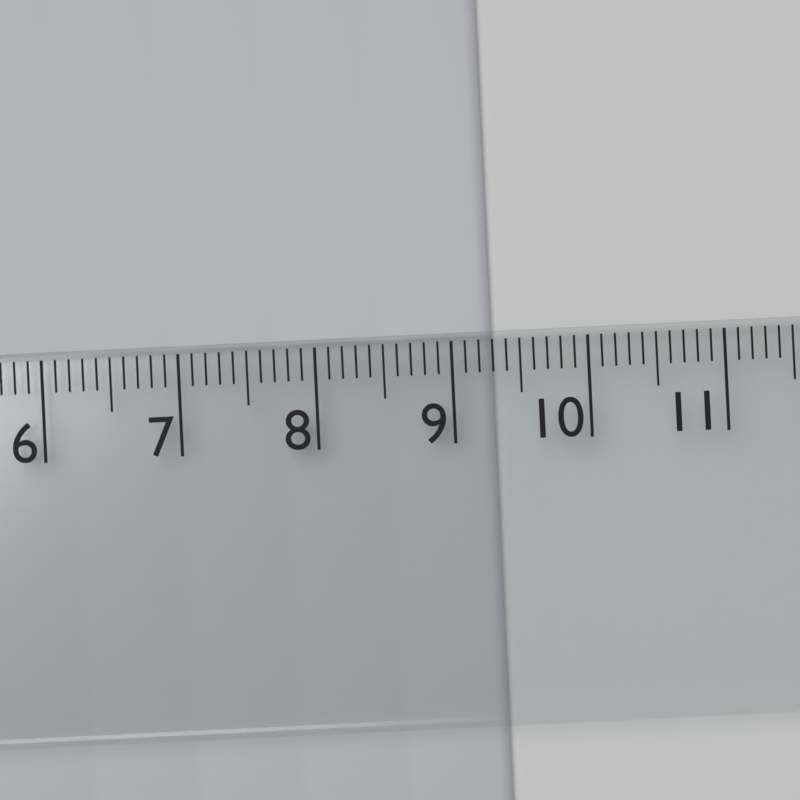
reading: 9.3 cm
